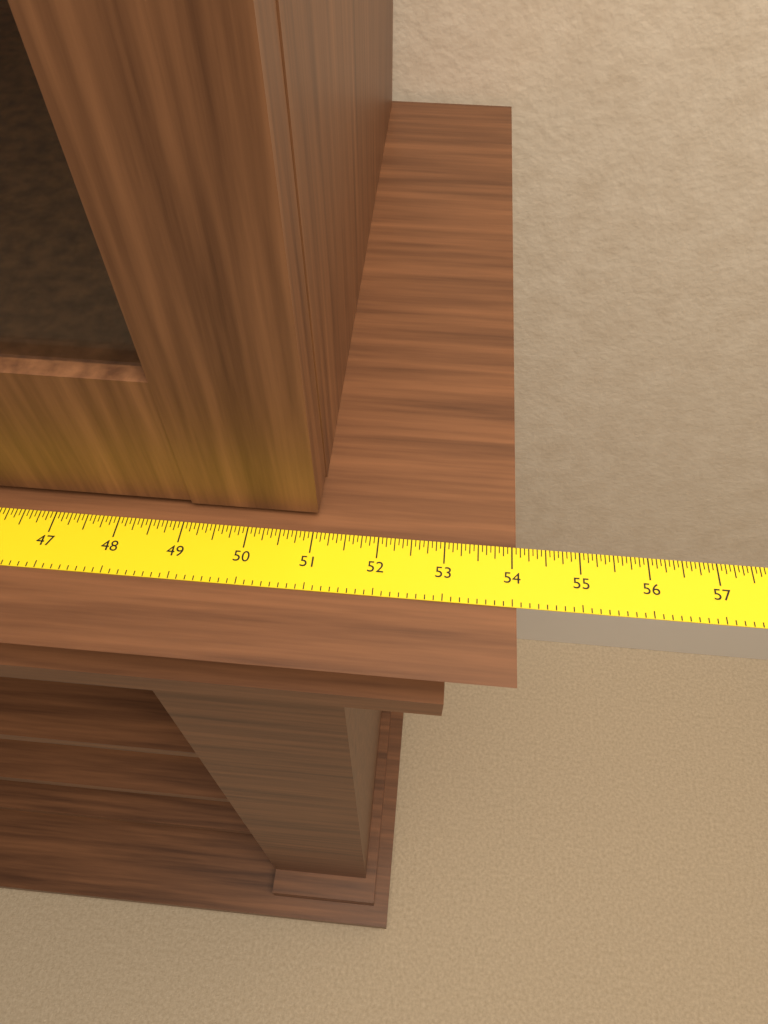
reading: 54.0625 in
